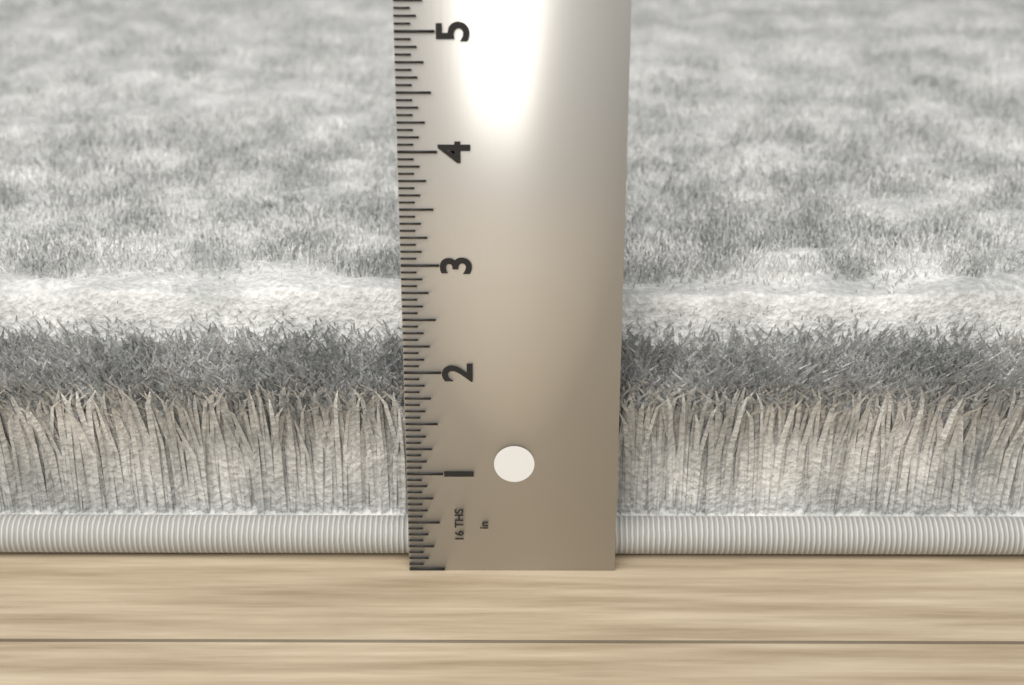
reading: 2.5000 in
